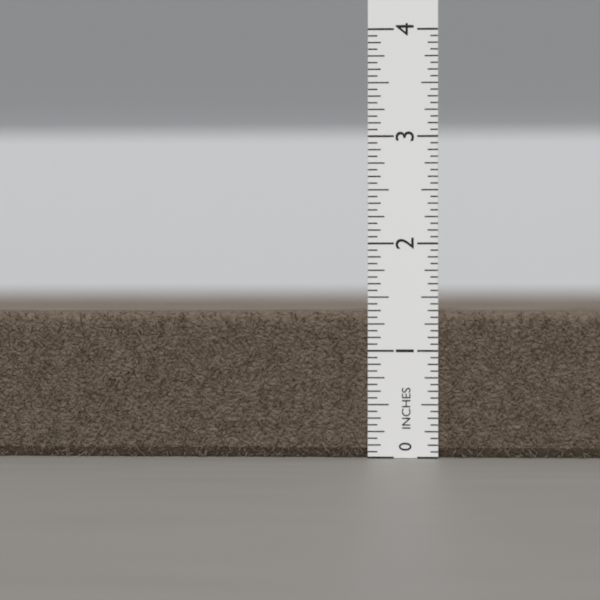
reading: 1.3750 in
